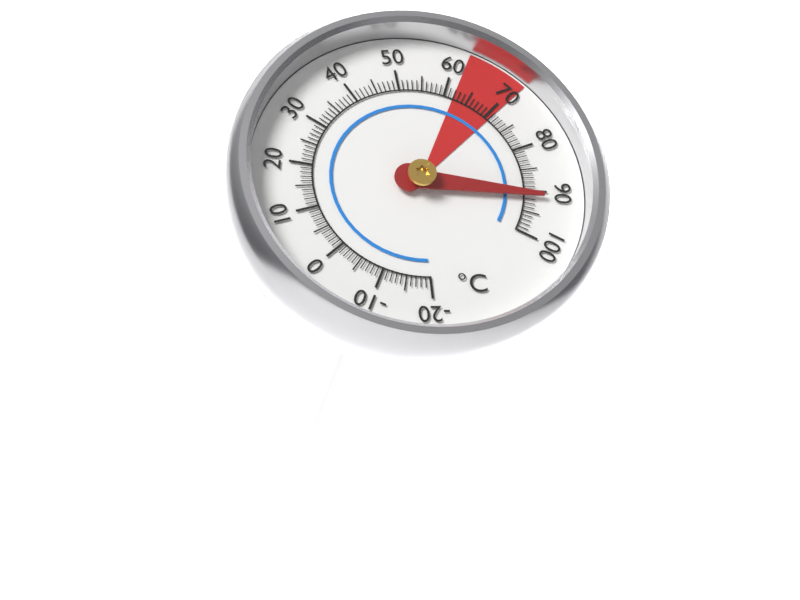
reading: 91 °C
